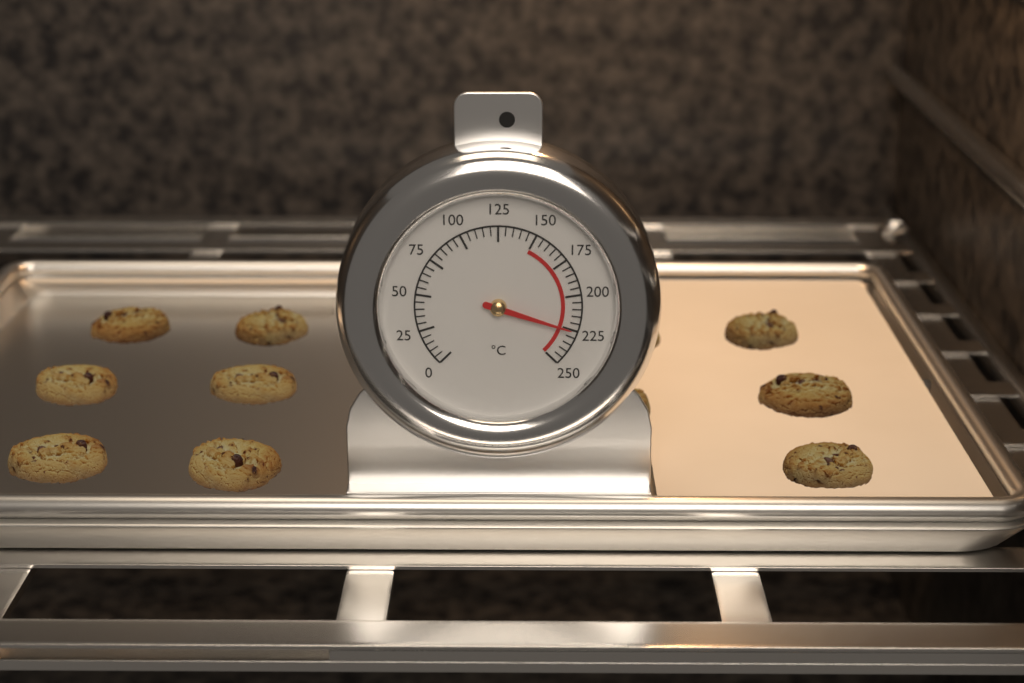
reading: 225 °C
